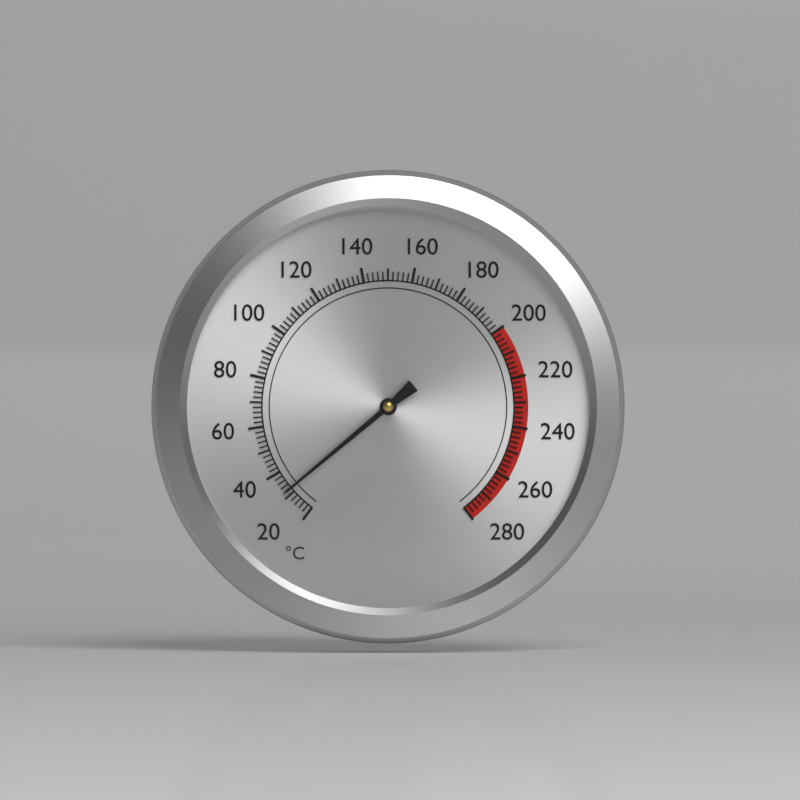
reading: 32 °C
